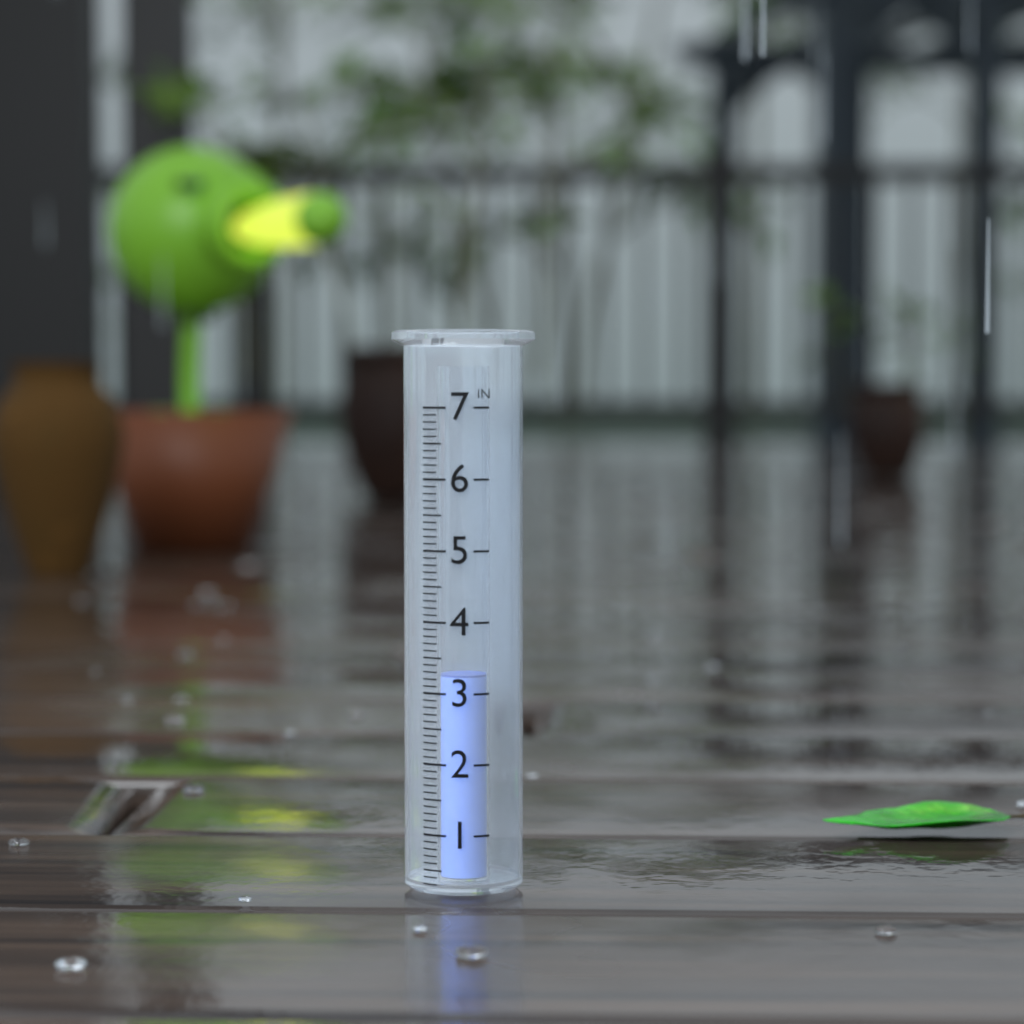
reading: 3.2 in
